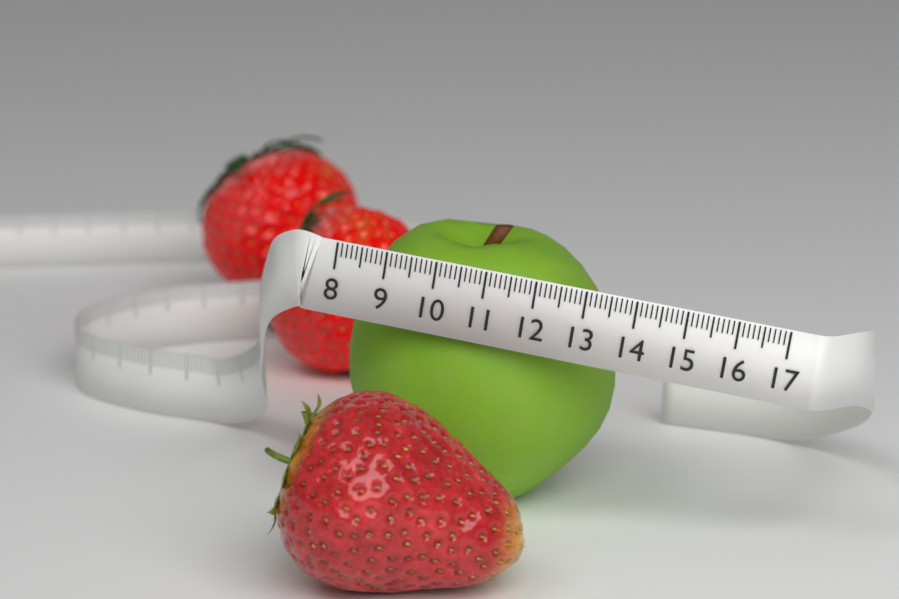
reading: 13.6 (no unit)
